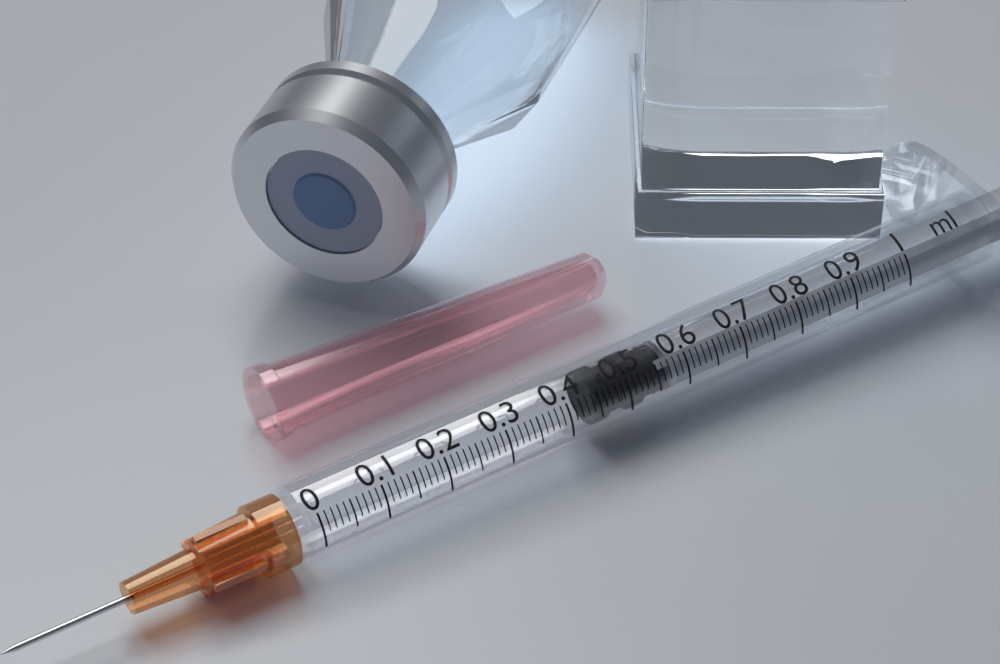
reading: 0.45 ml
